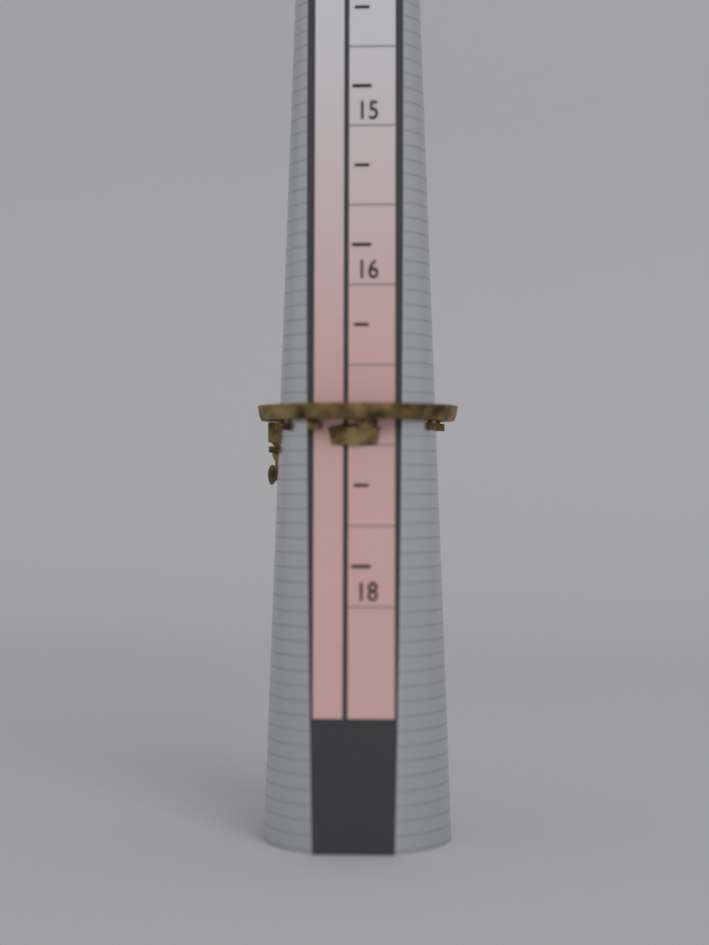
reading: 17.5 mm
